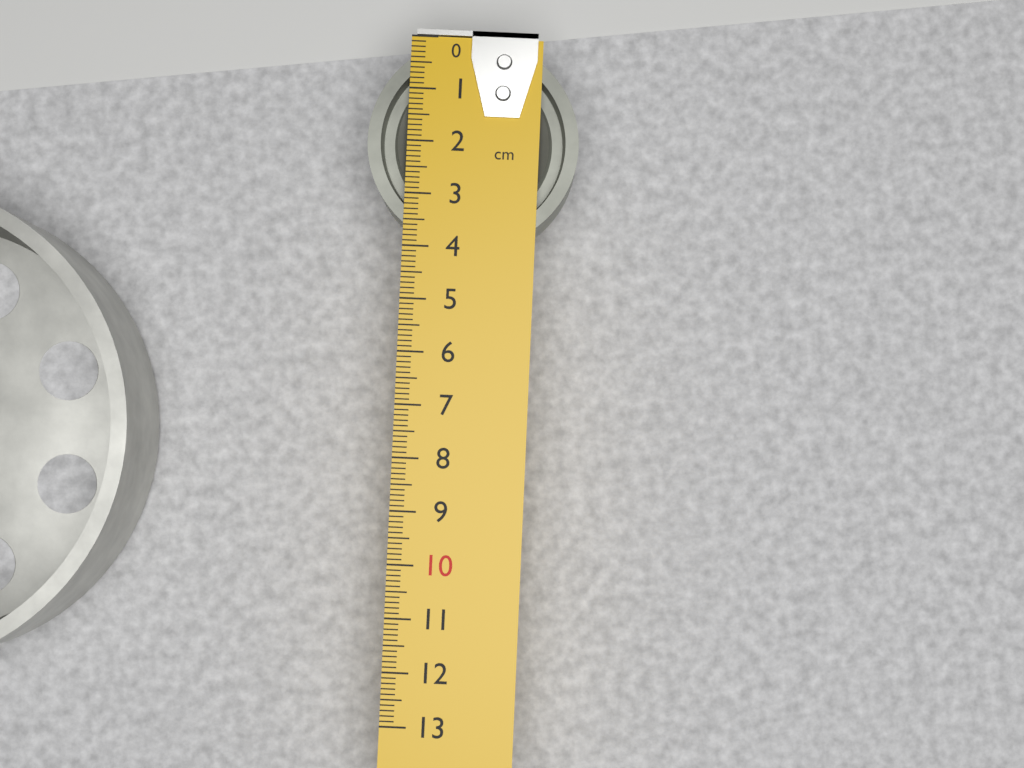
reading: 4.0 cm
